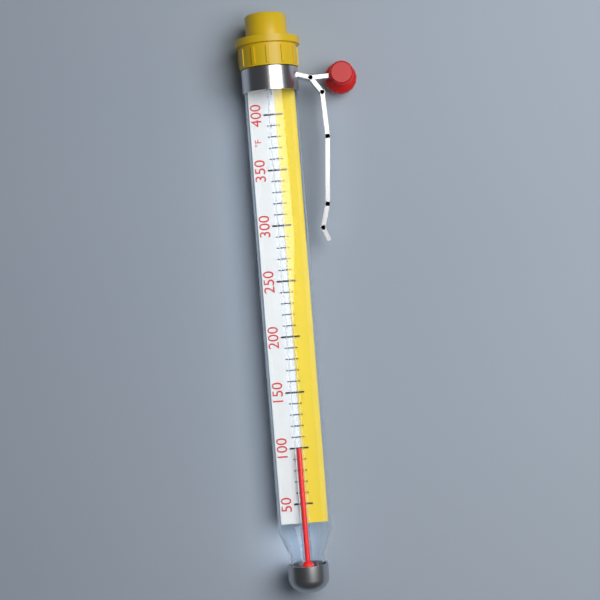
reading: 100 °F
